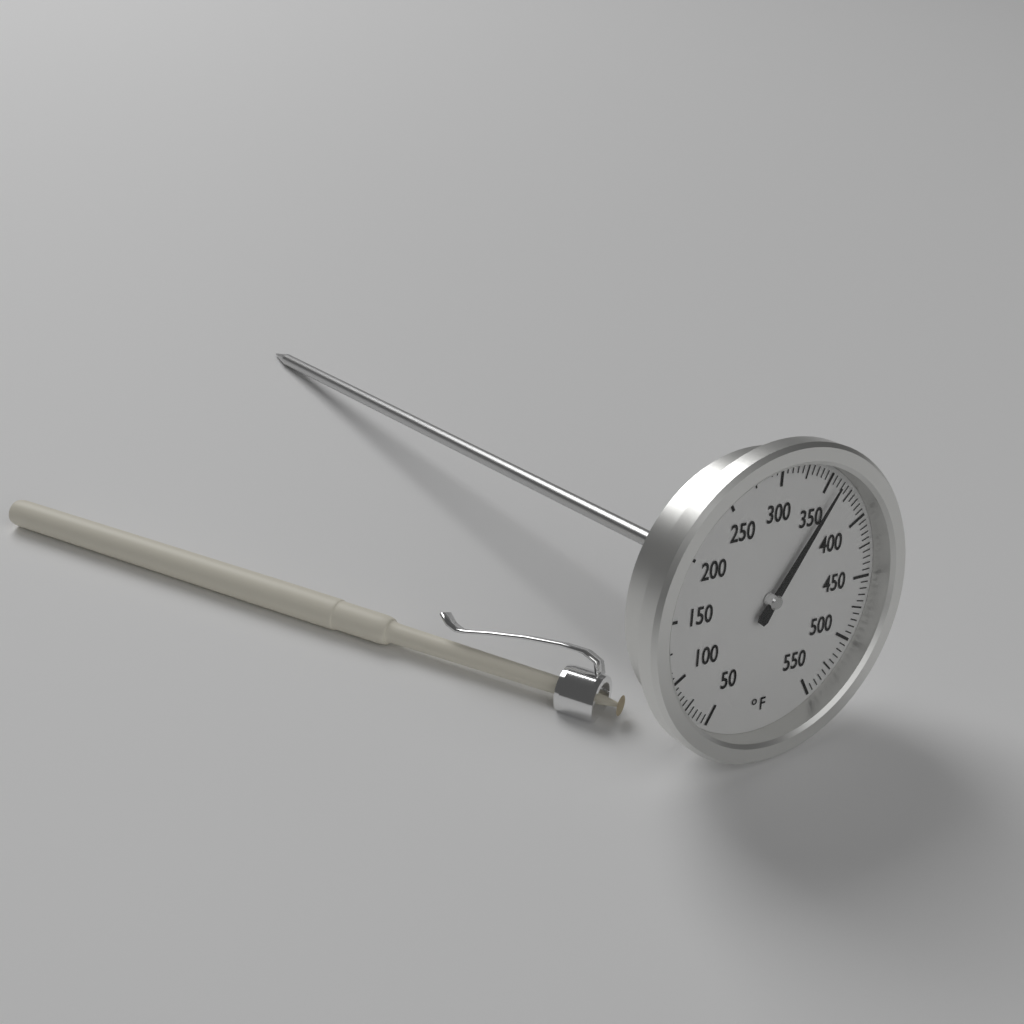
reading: 360 °F
